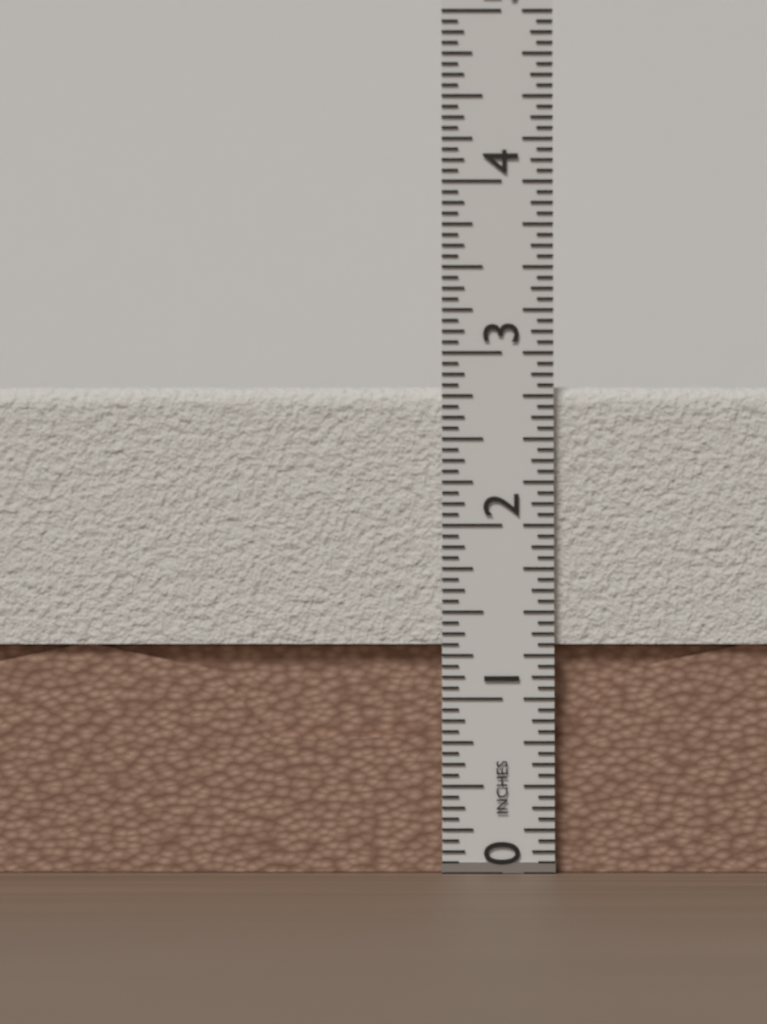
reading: 2.8125 in
